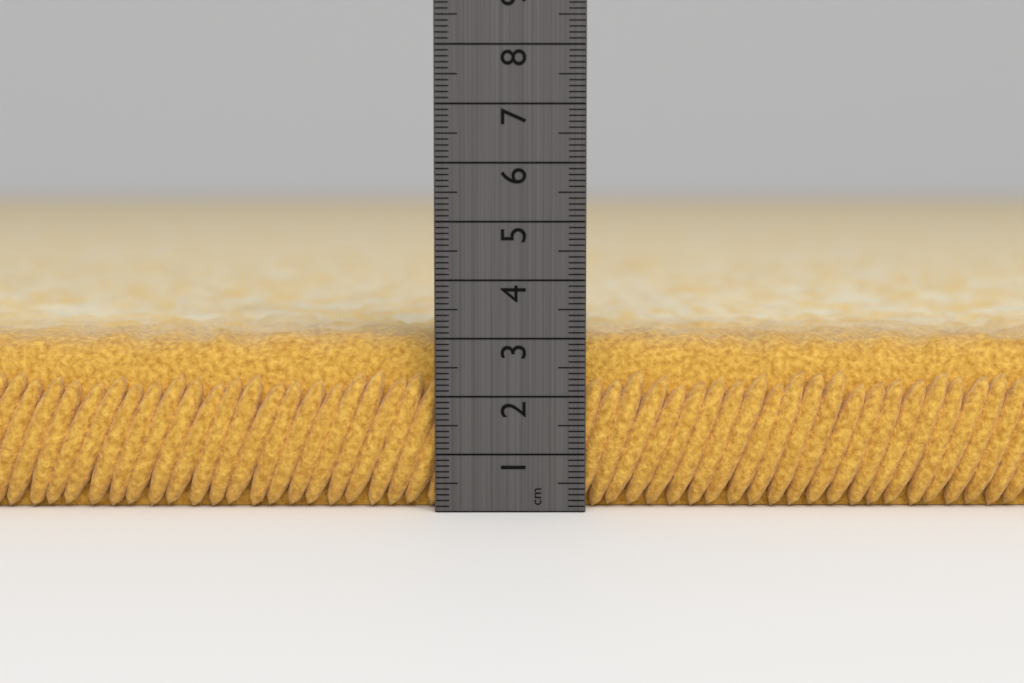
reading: 3.0 cm
